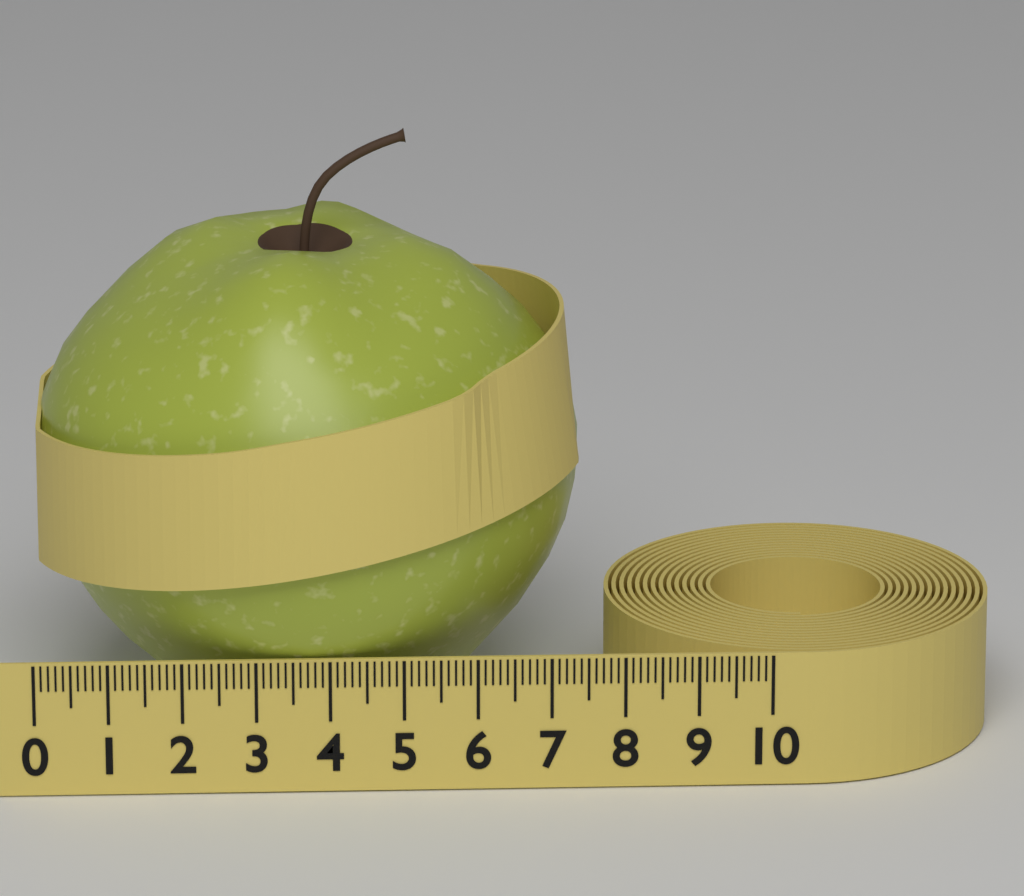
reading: 7.5 (no unit)
